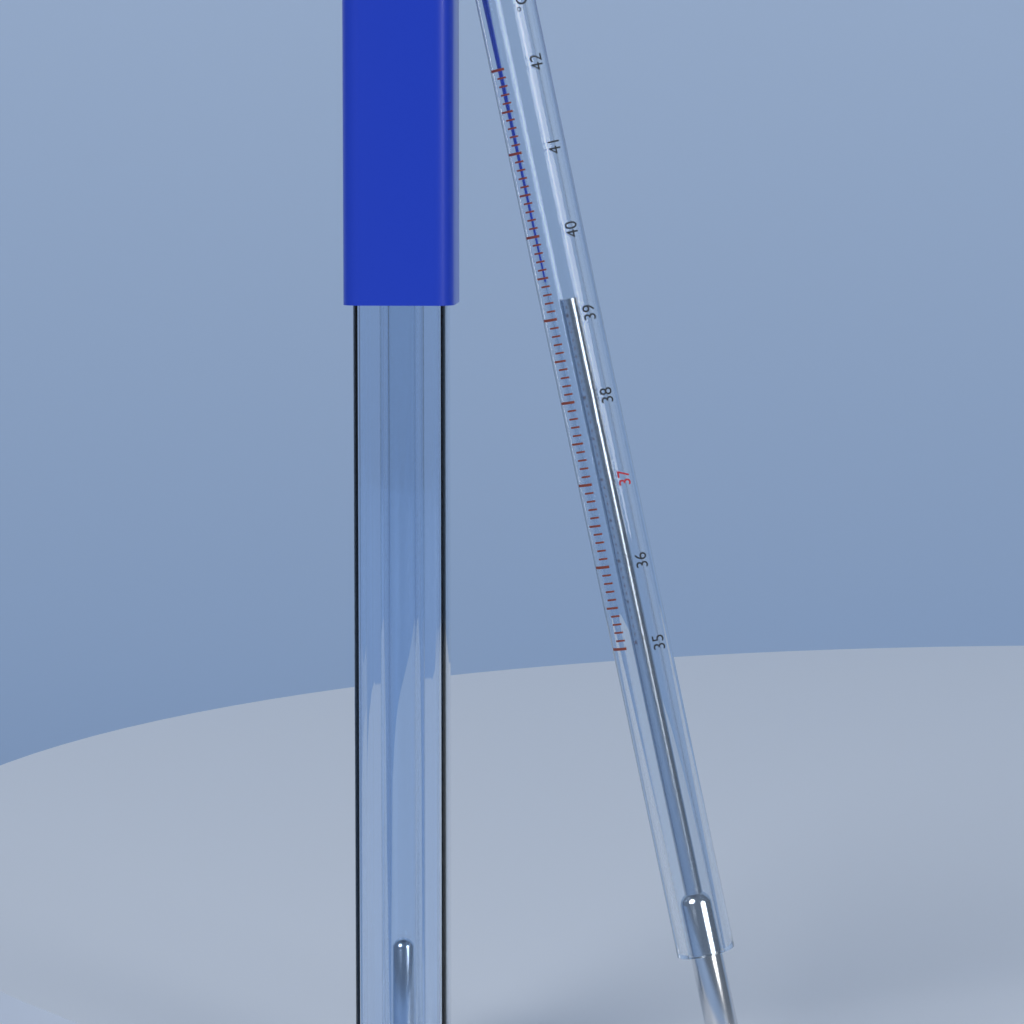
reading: 39.2 °C
